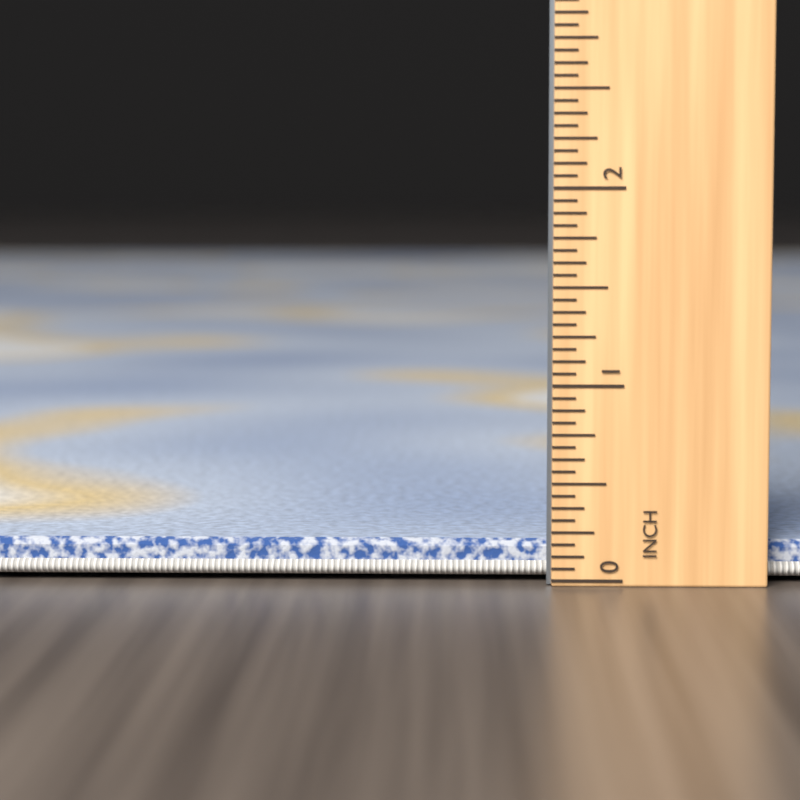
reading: 0.1875 in
